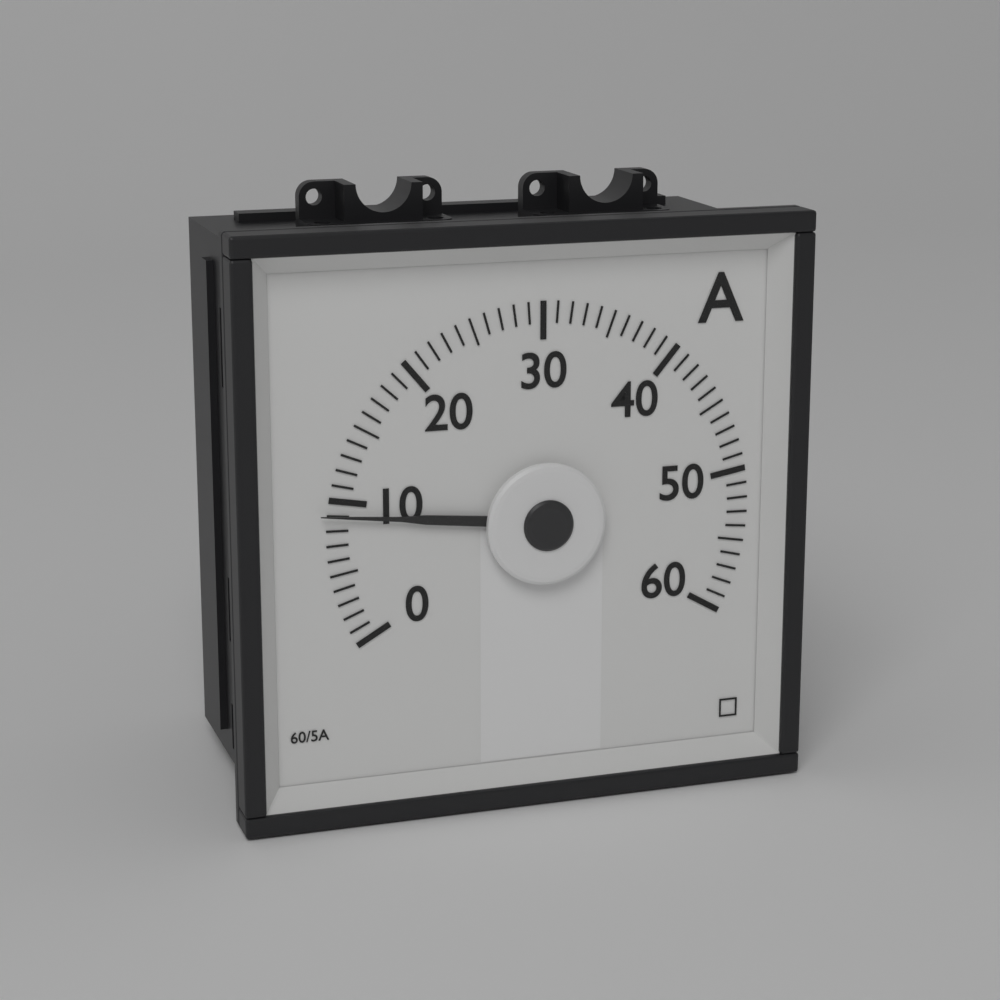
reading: 9 A
